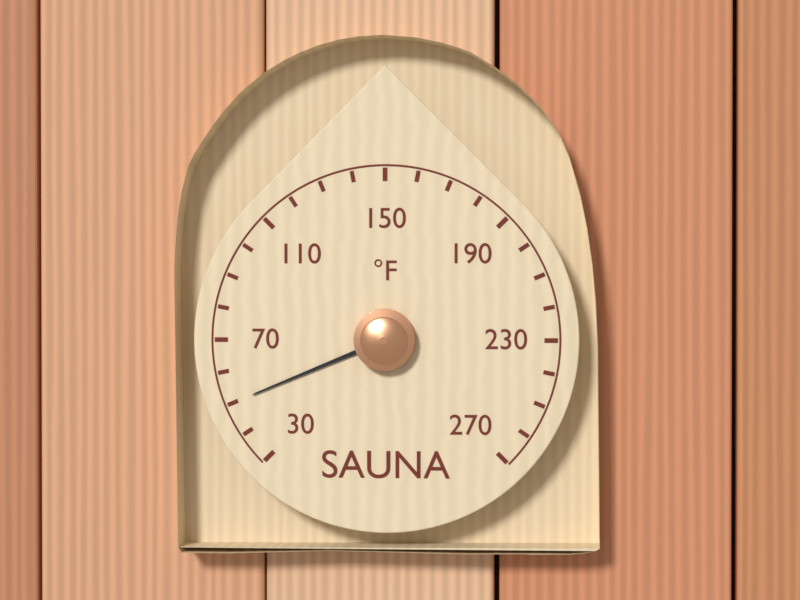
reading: 50 °F
